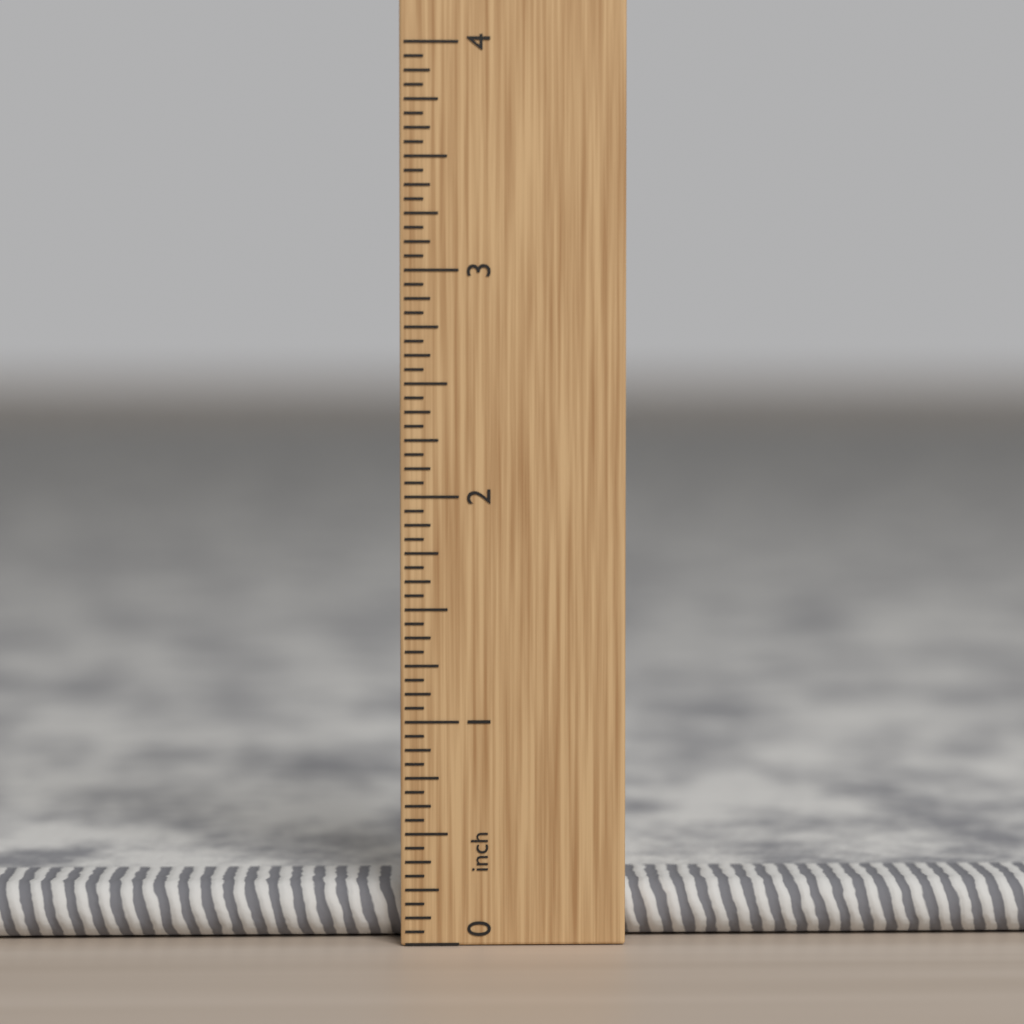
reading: 0.2500 in
